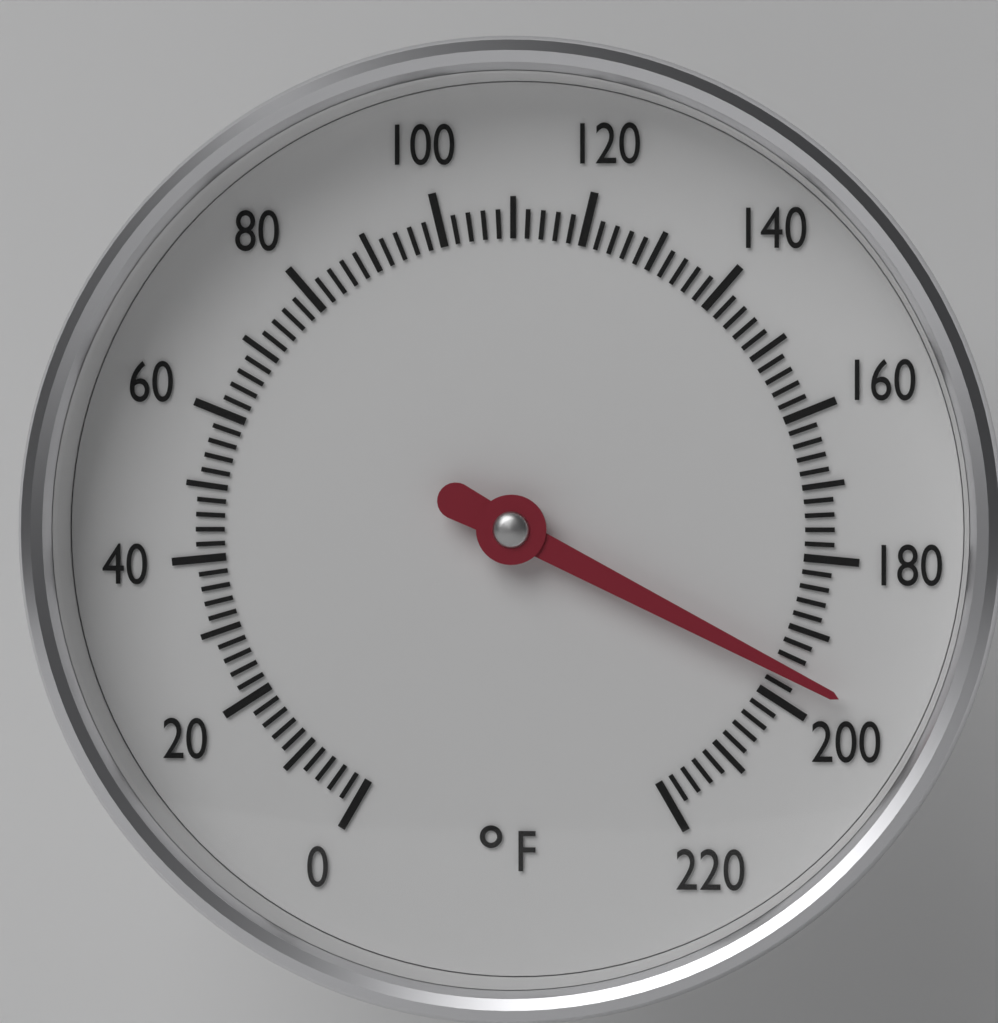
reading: 196 °F
